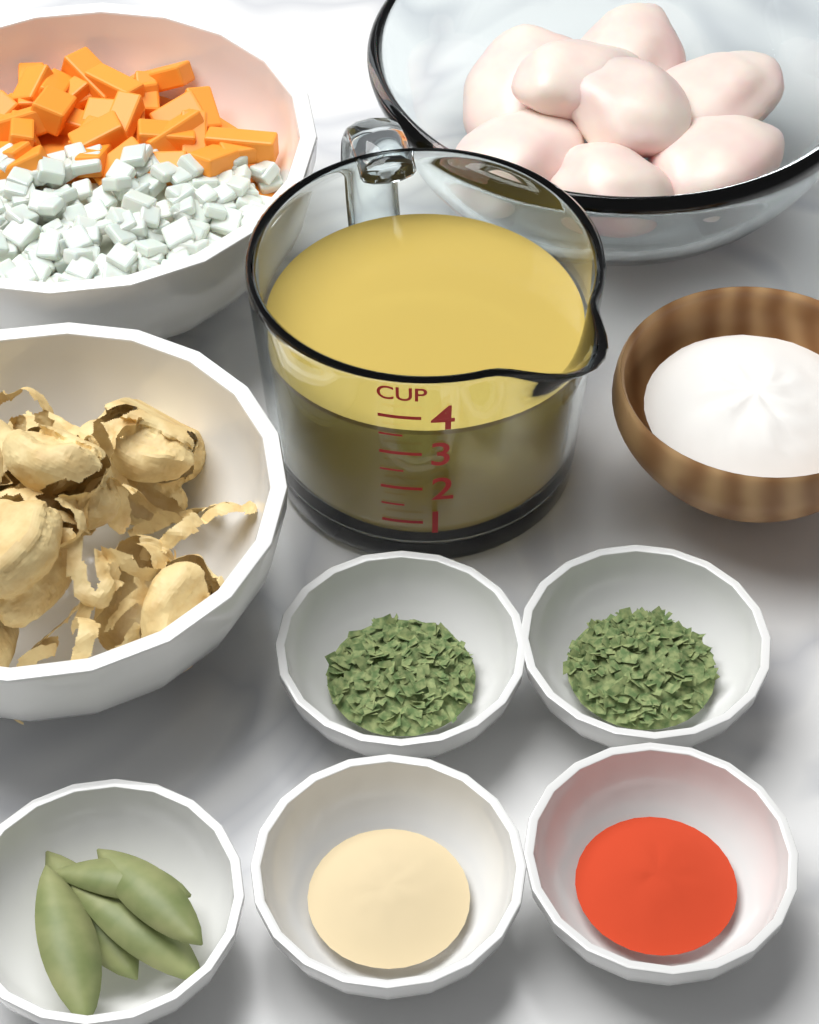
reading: 3.5 cup
